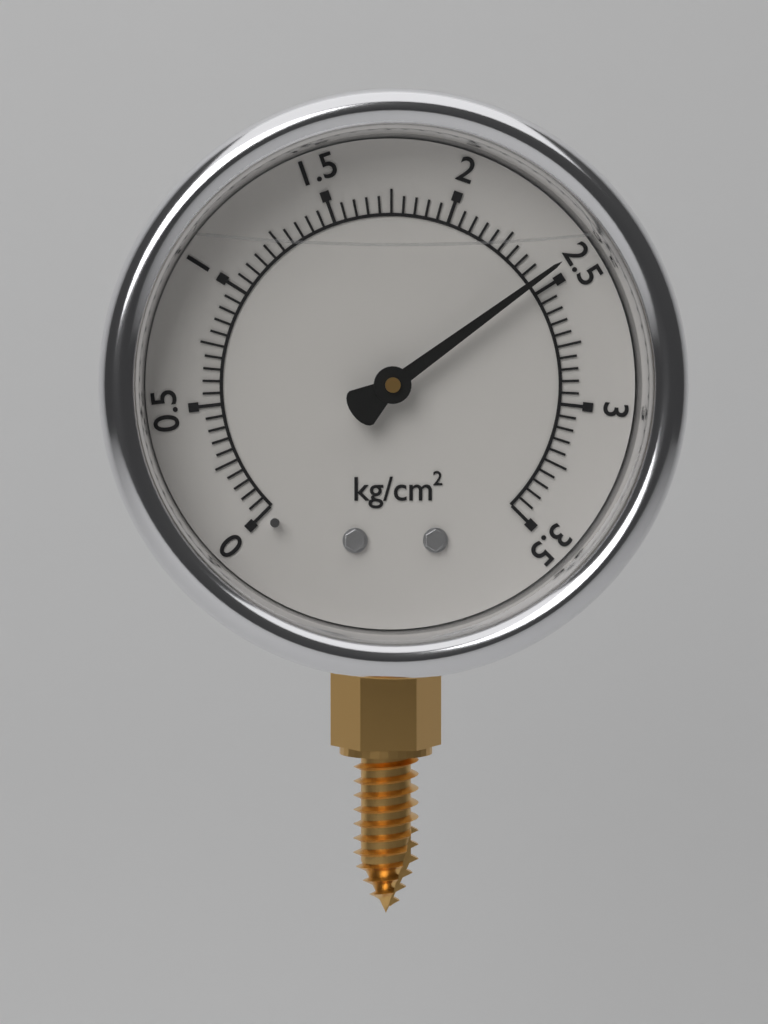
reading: 2.45 kg/cm²
